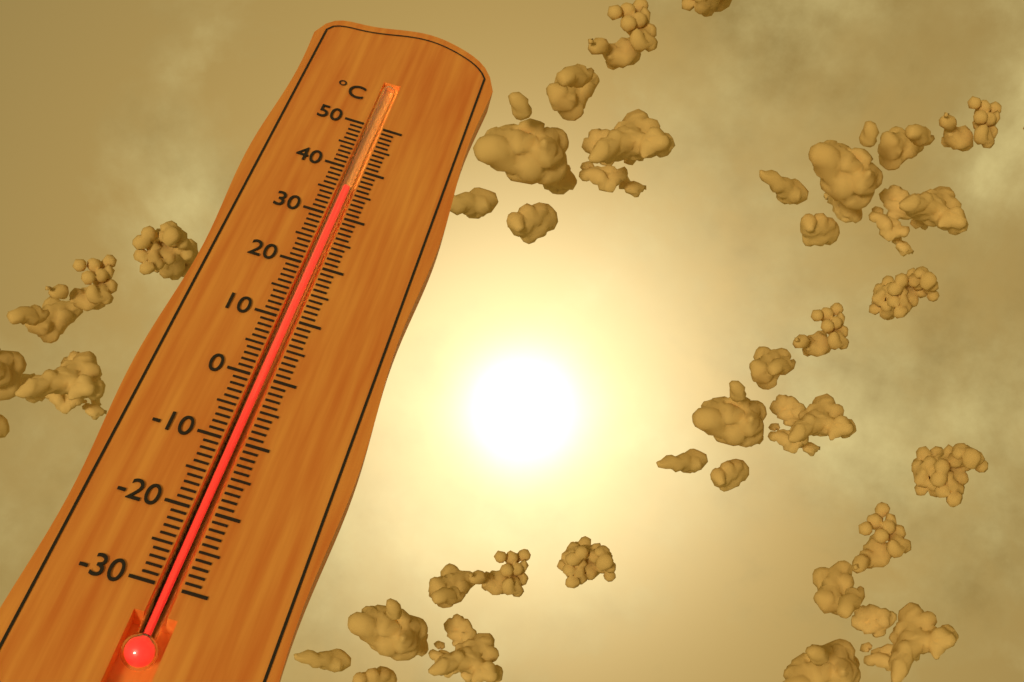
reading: 36 °C
